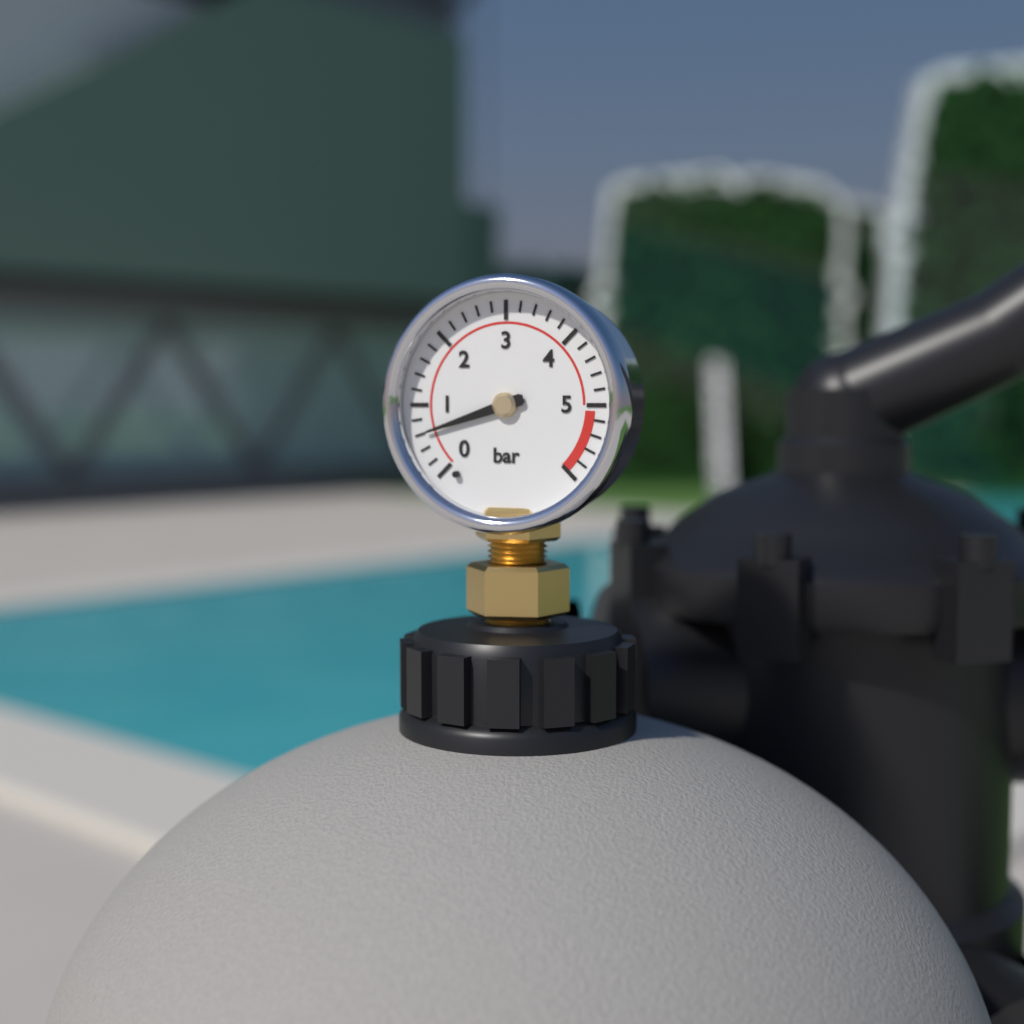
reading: 0.6 bar
